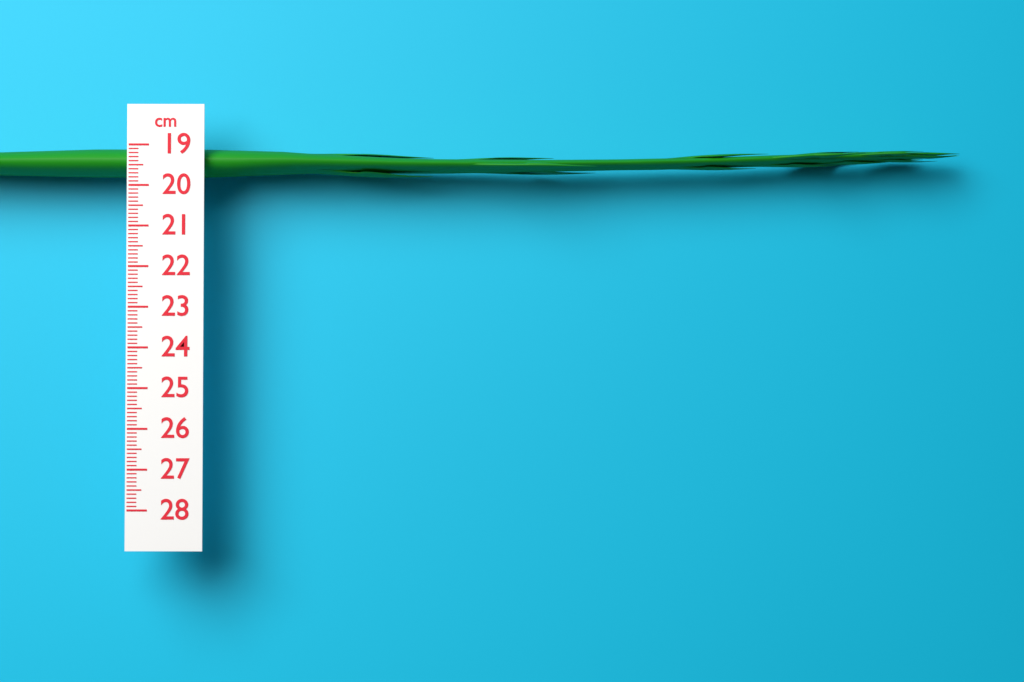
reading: 19.7 cm
